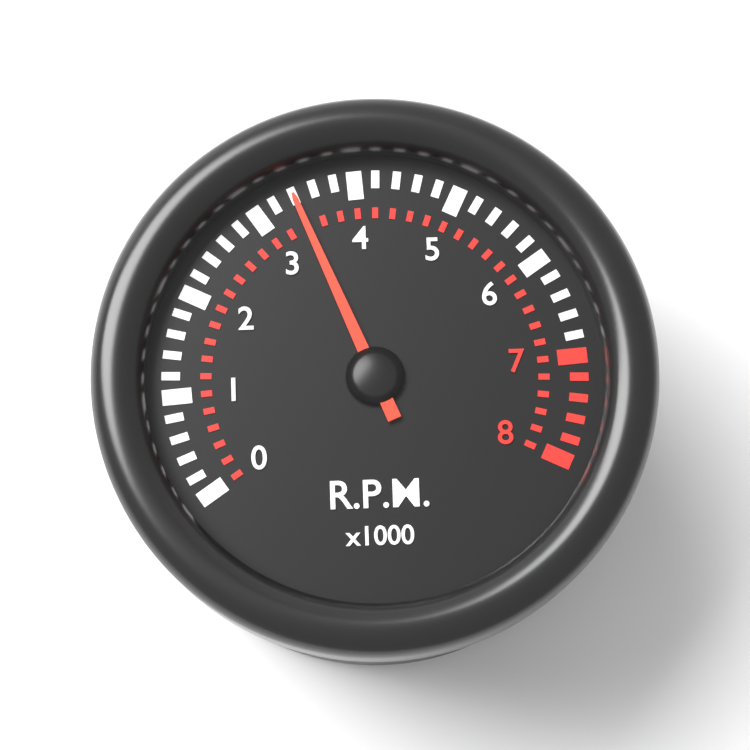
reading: 3.4 x1000 RPM
